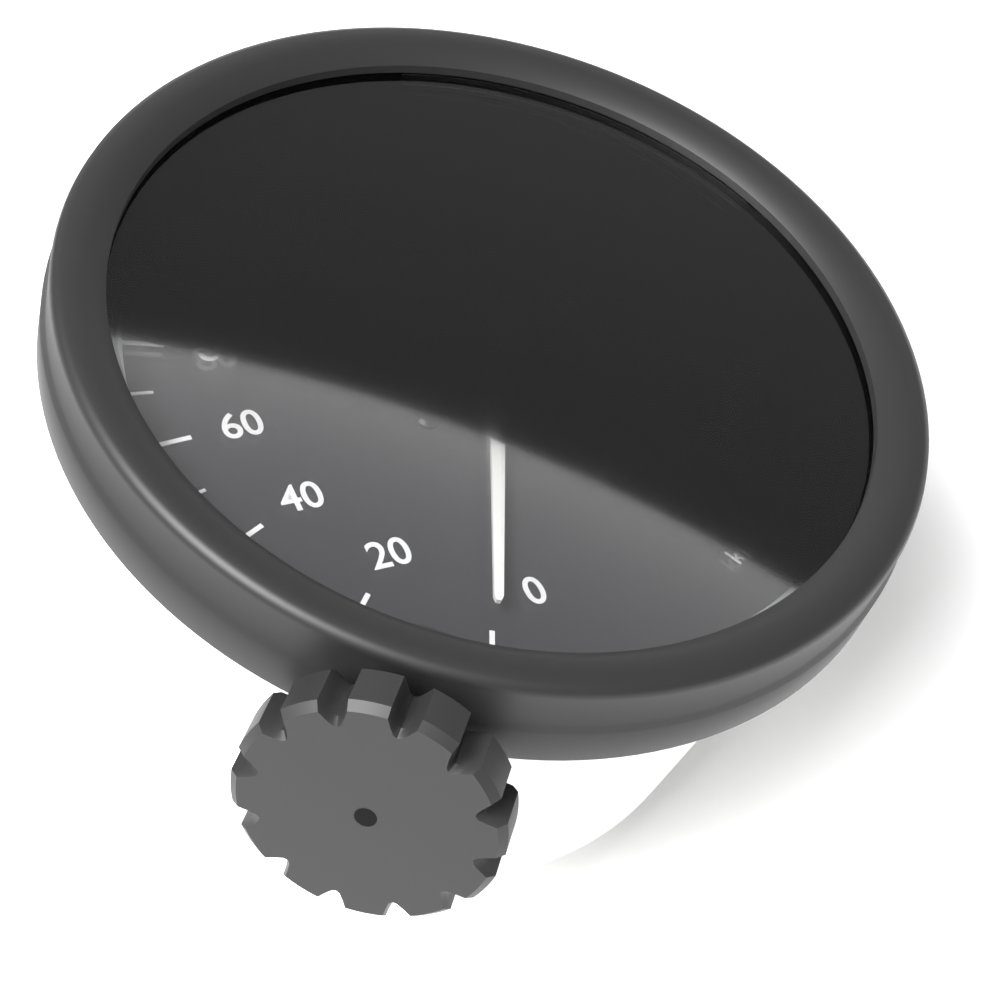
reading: 0 km/h
